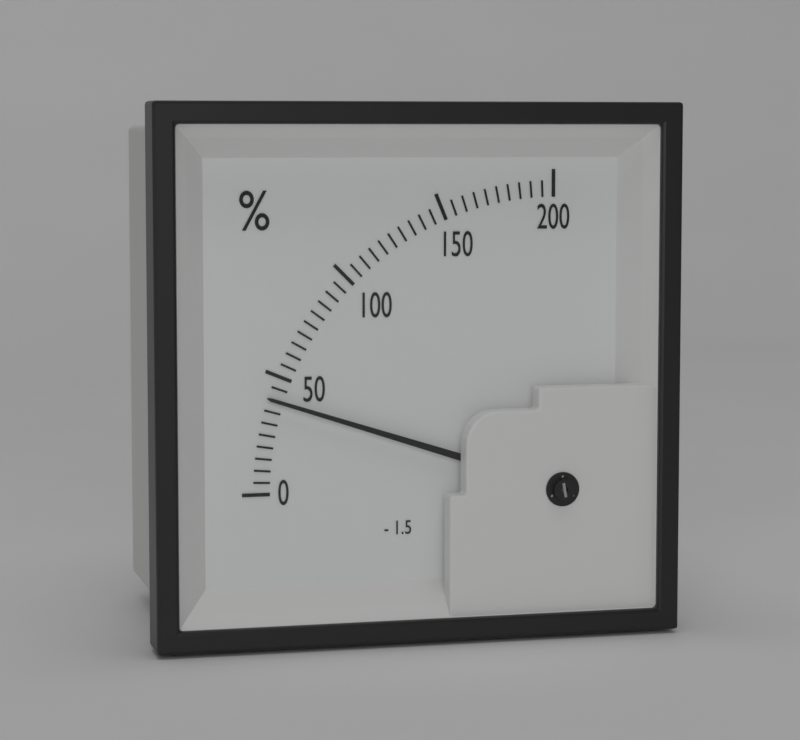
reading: 40 %
